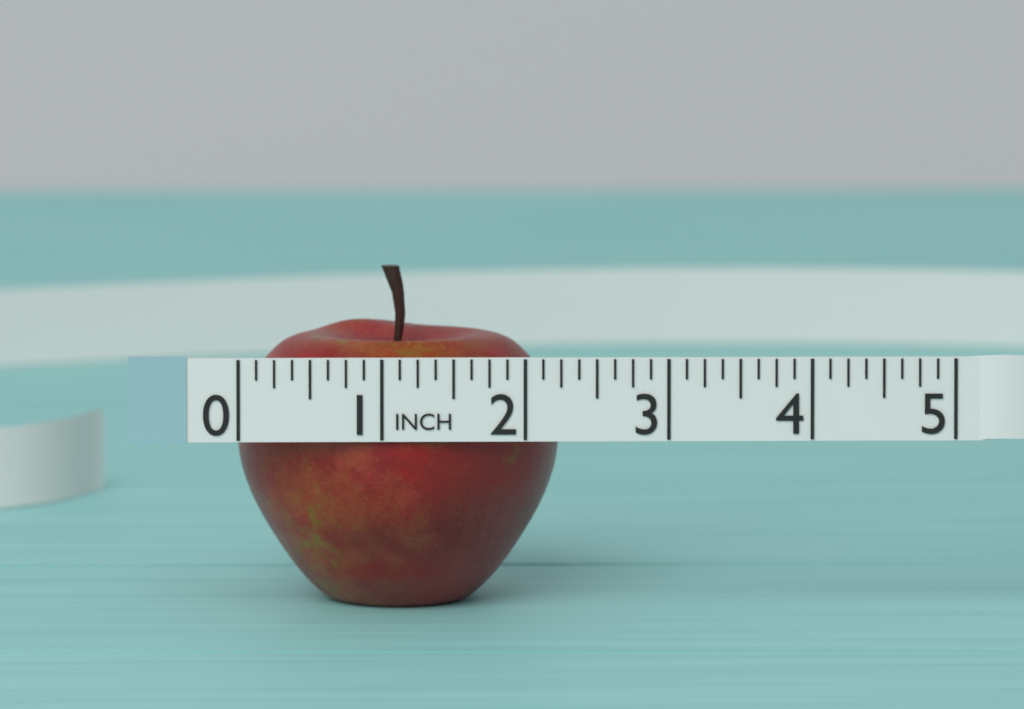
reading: 2.250 in
